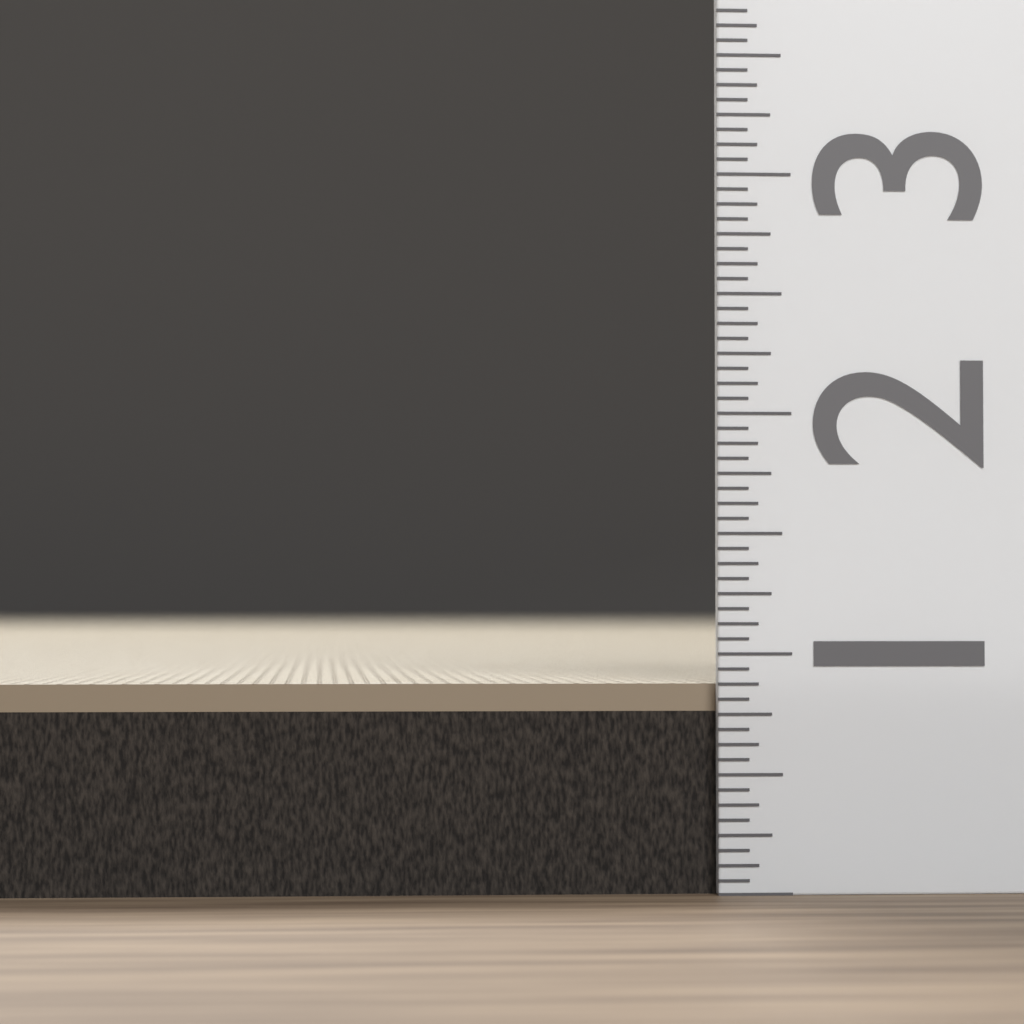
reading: 0.8750 (no unit)
